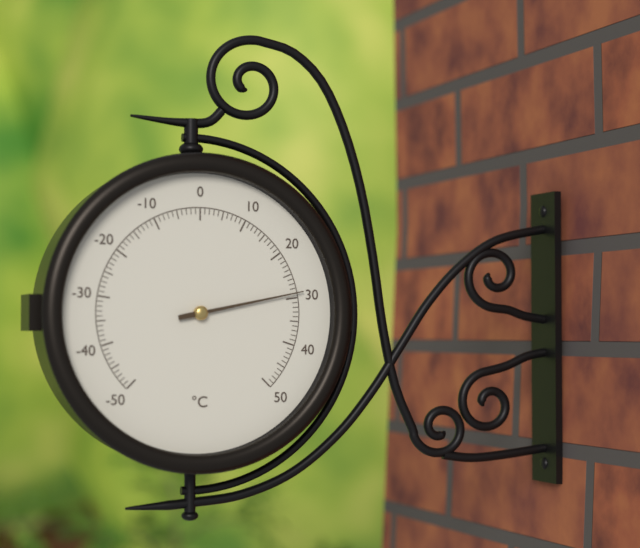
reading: 29 °C
